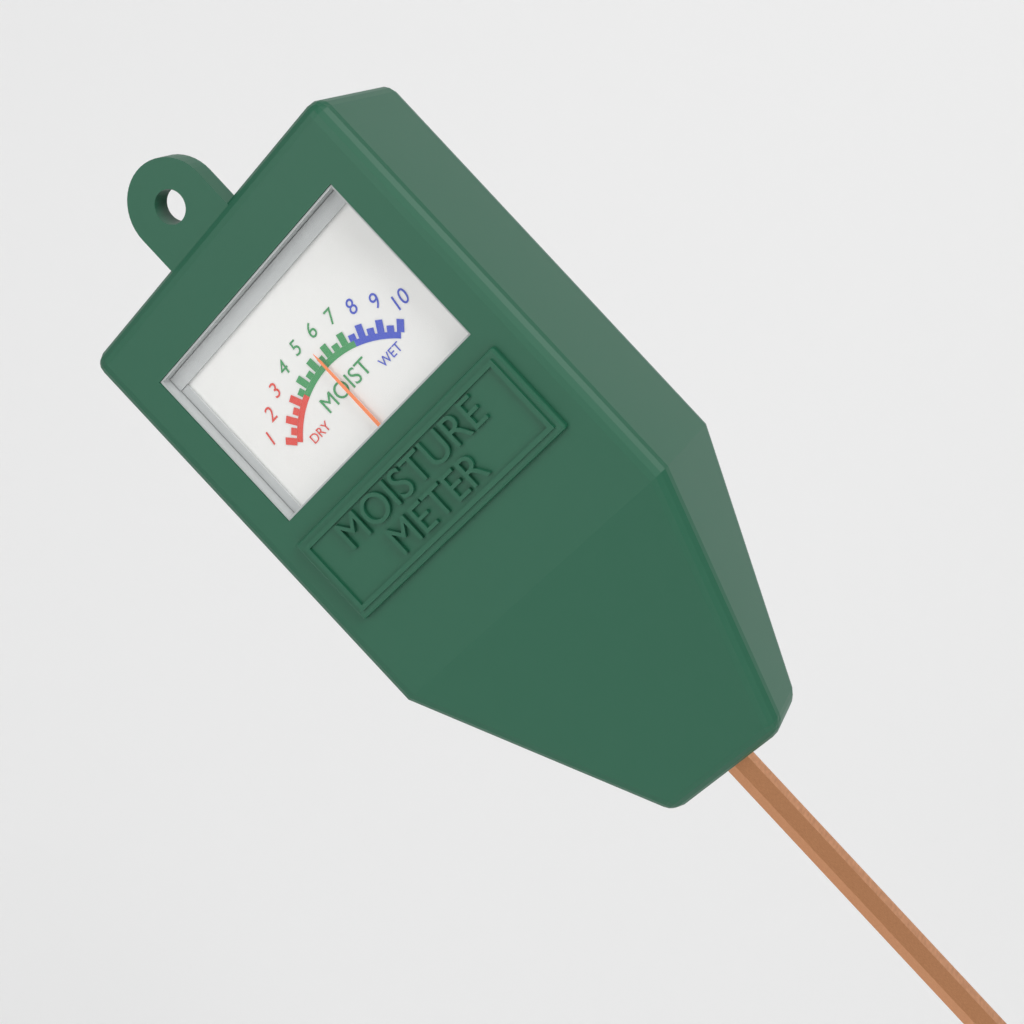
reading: 5.5 (no unit)
